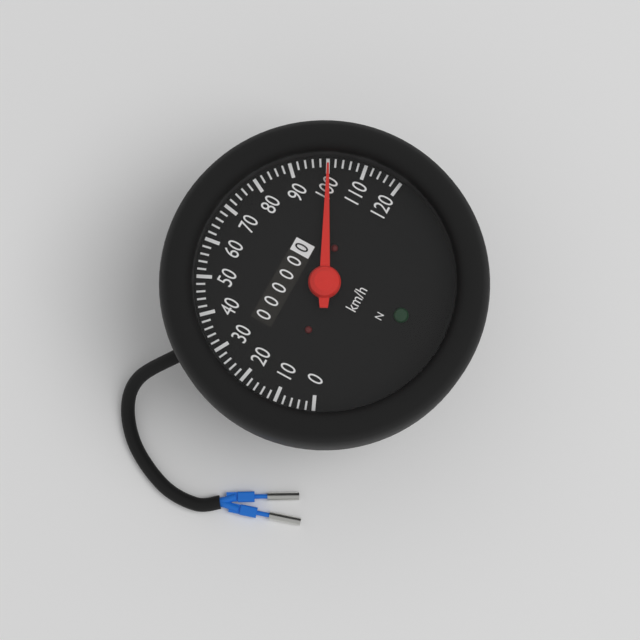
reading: 100 km/h
